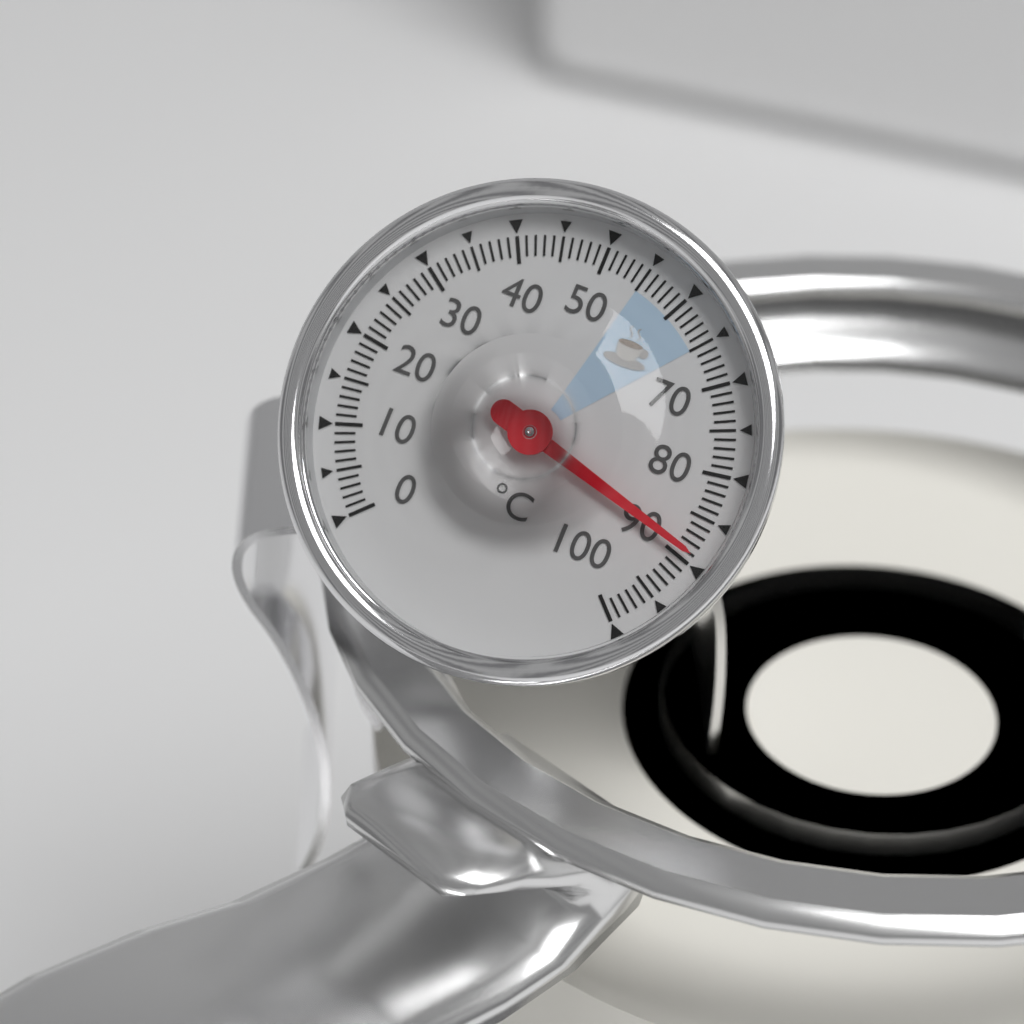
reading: 89 °C
